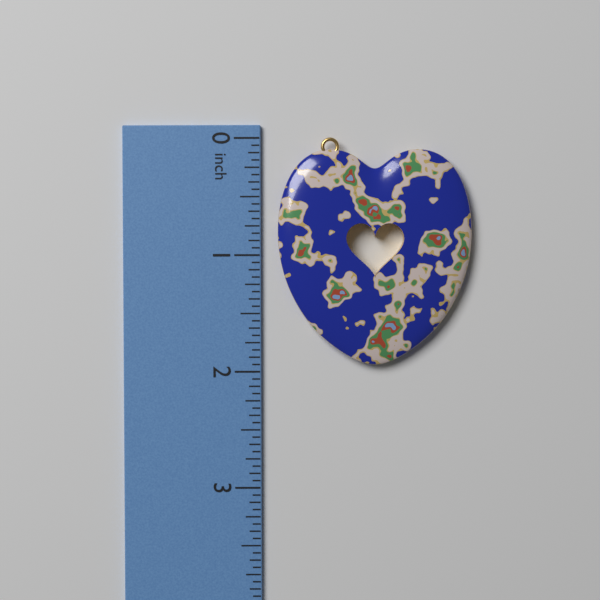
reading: 1.9375 in
